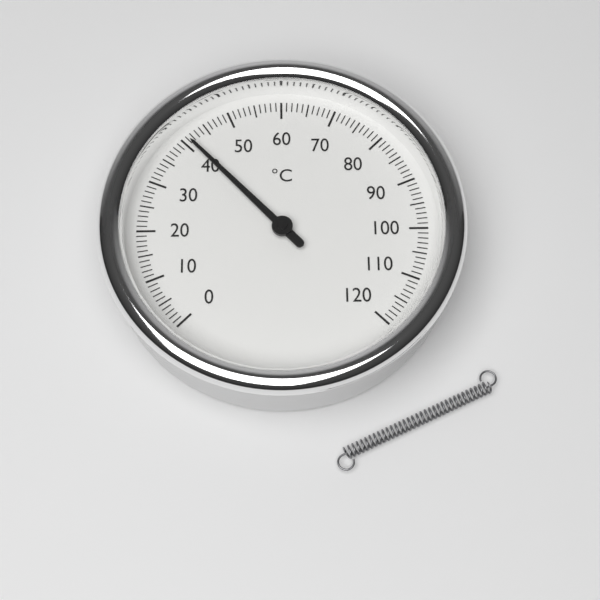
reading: 41 °C
